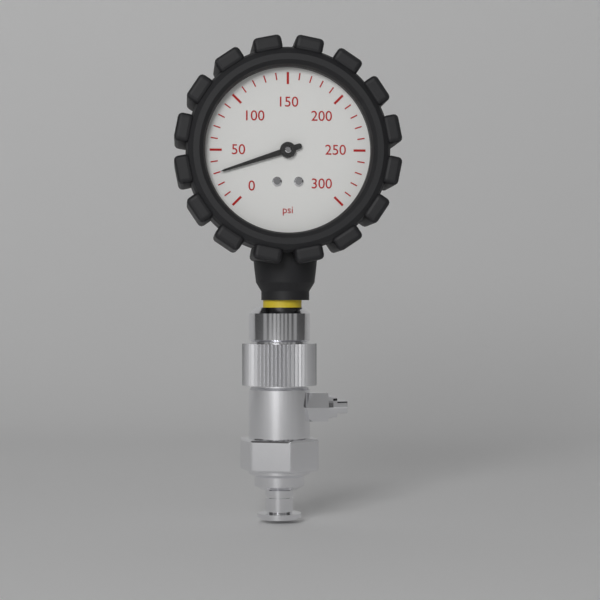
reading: 30 psi
